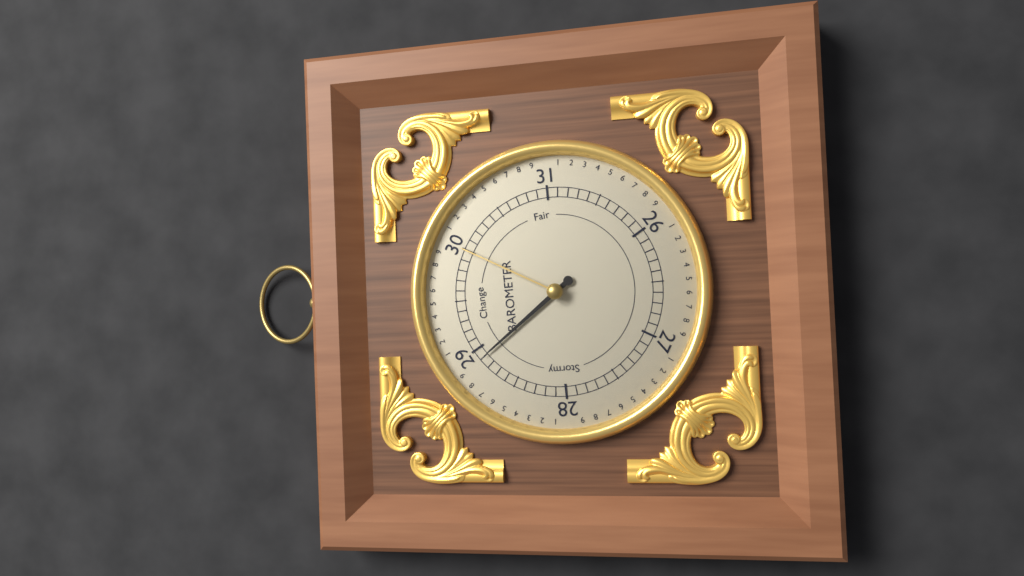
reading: 28.9 (no unit)
